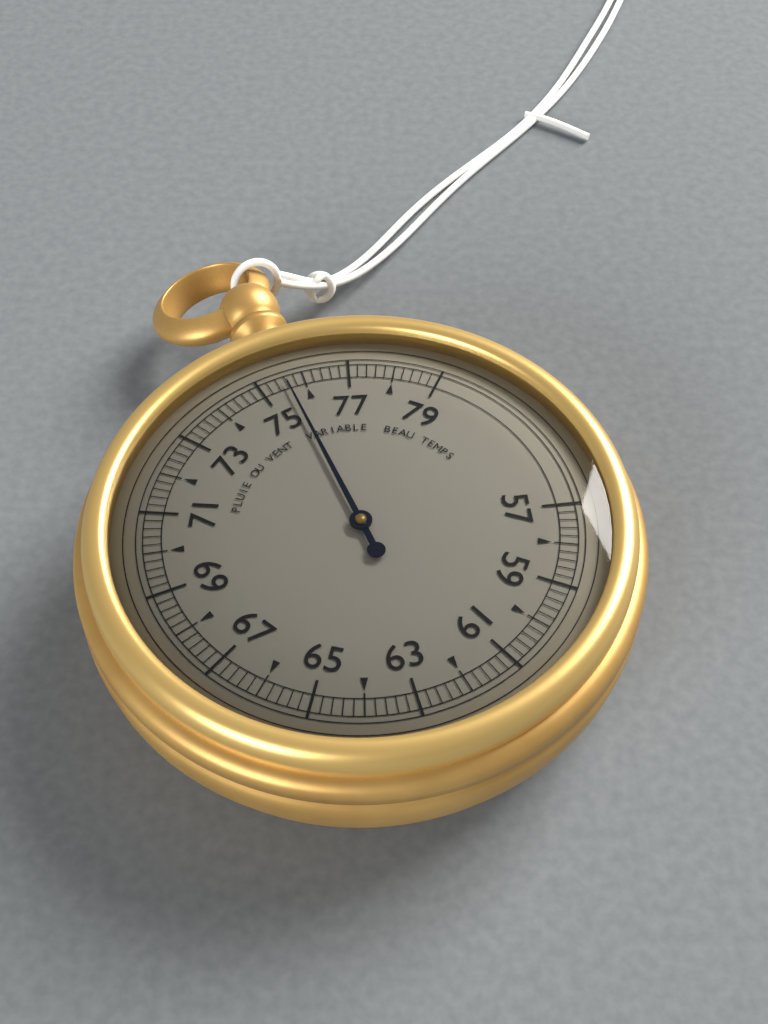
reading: 75.6 (no unit)
